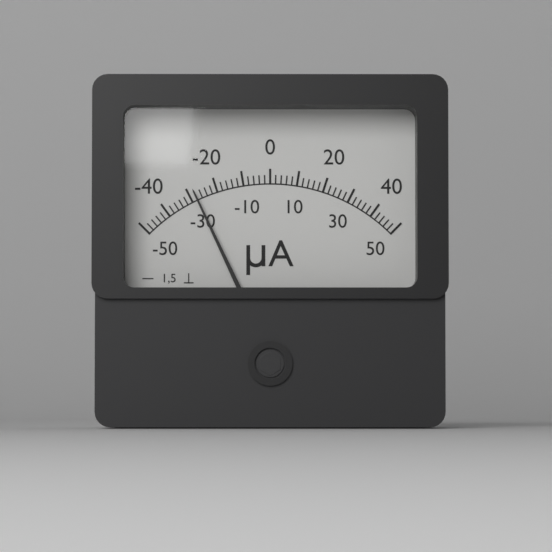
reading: -28 µA
